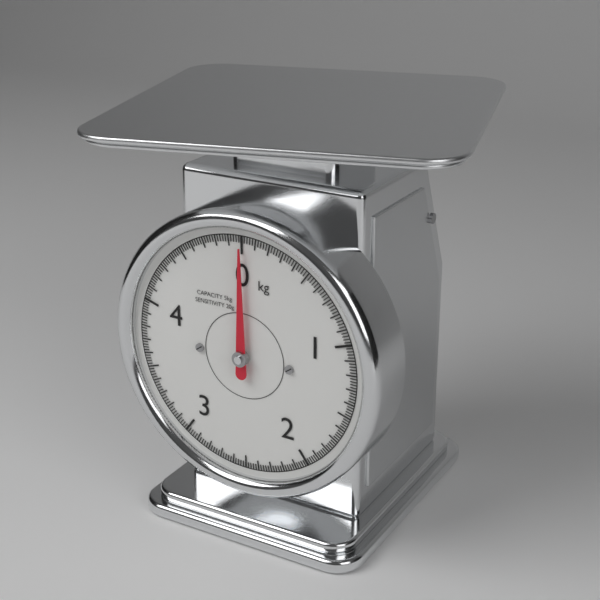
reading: 0.00 kg
